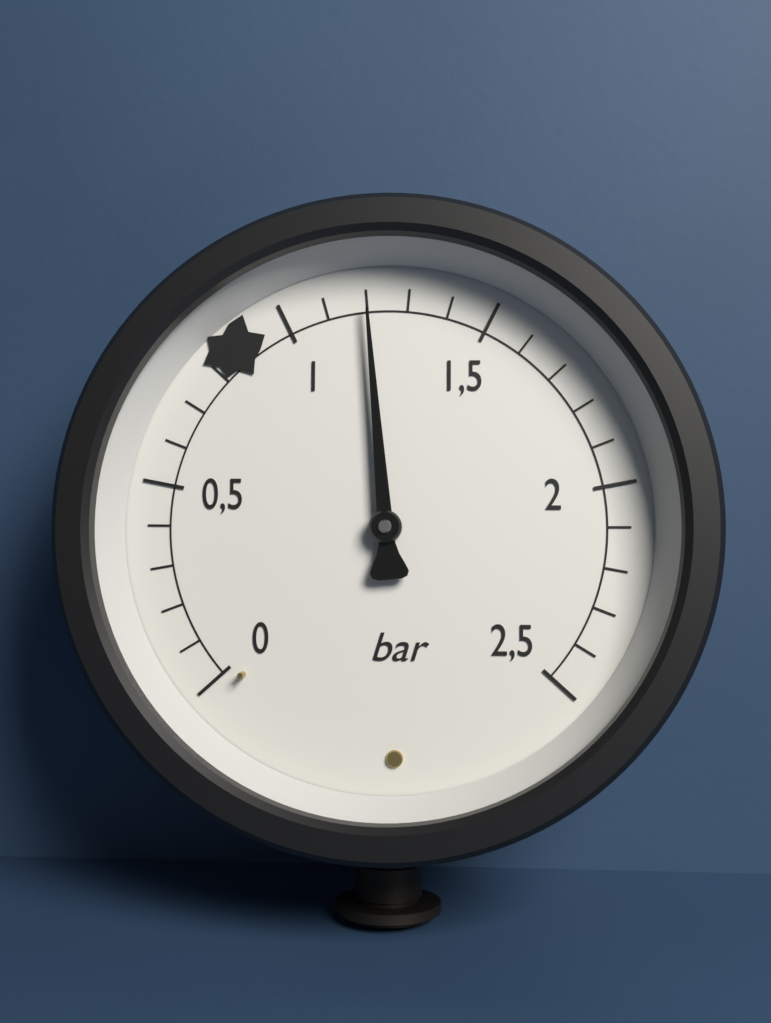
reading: 1.2 bar
